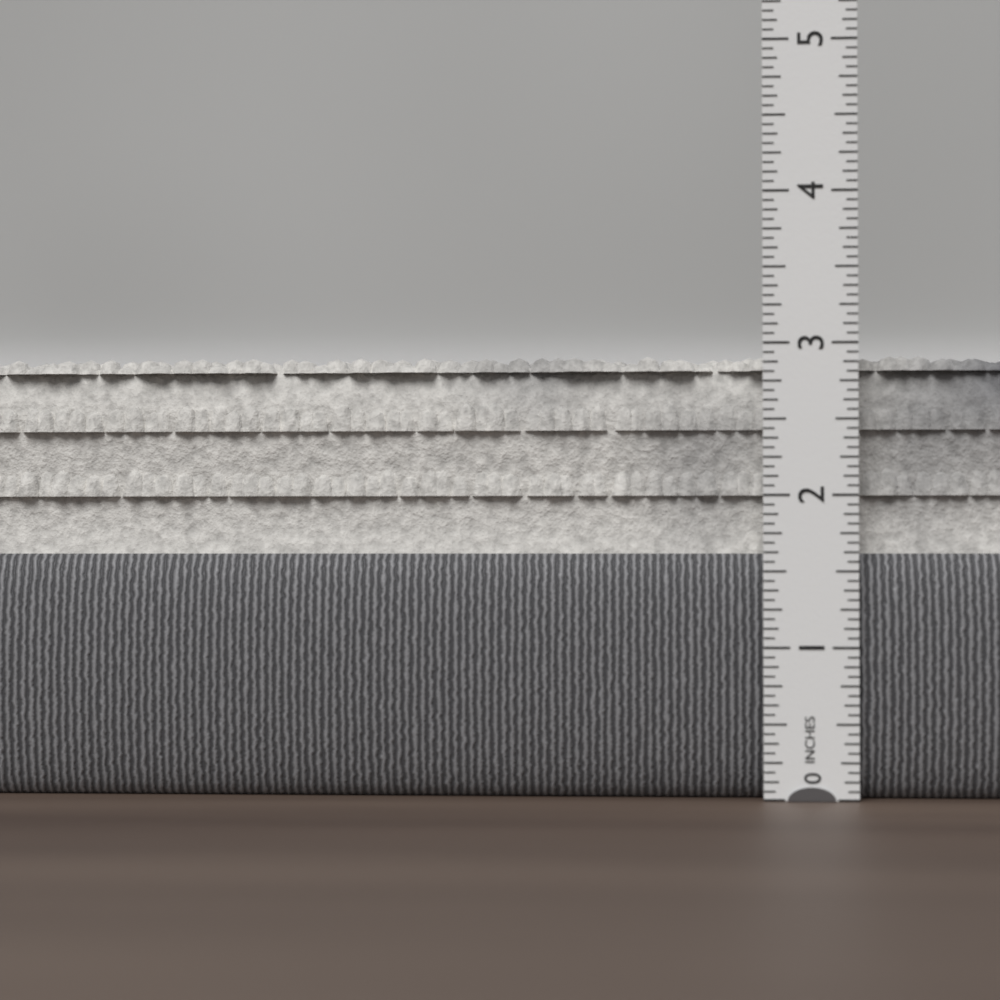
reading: 2.9375 in
